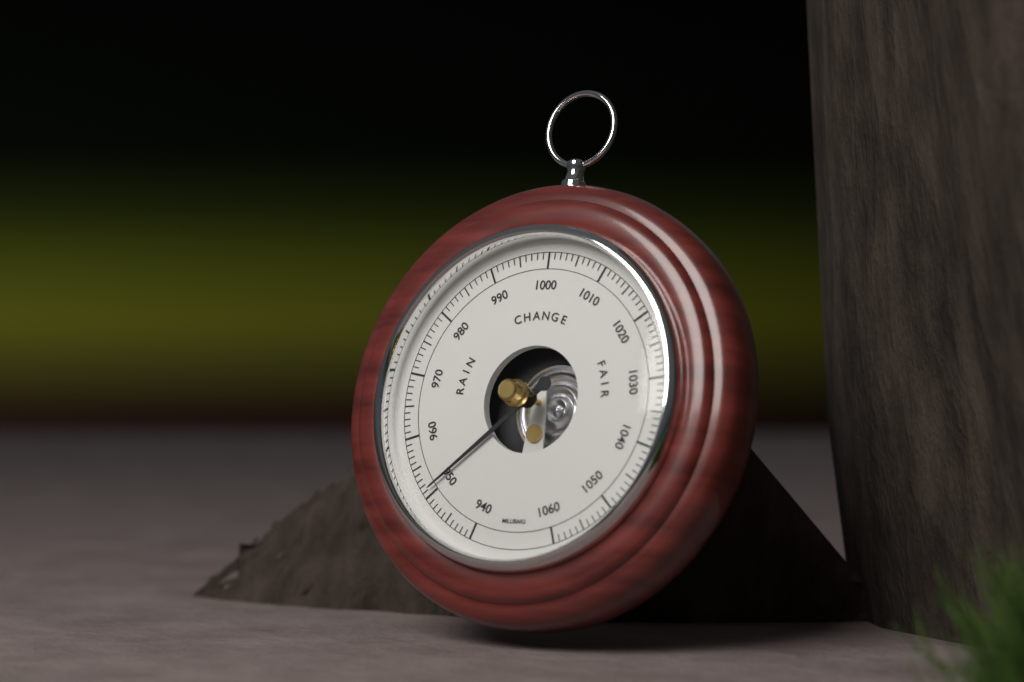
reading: 951 mbar
